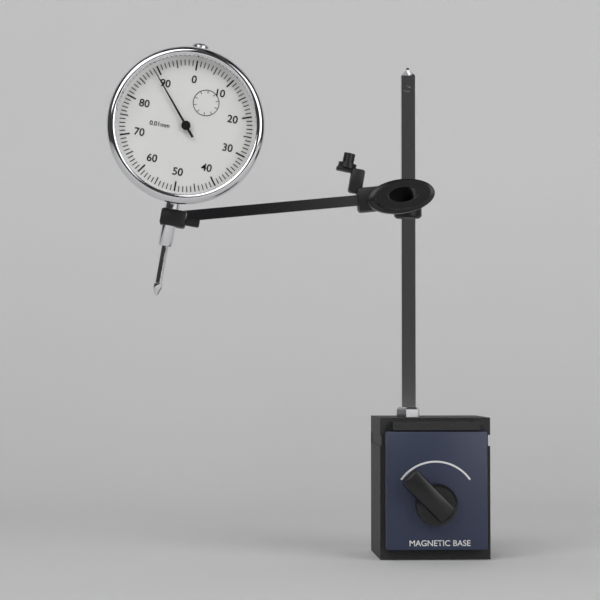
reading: 0.89 mm
